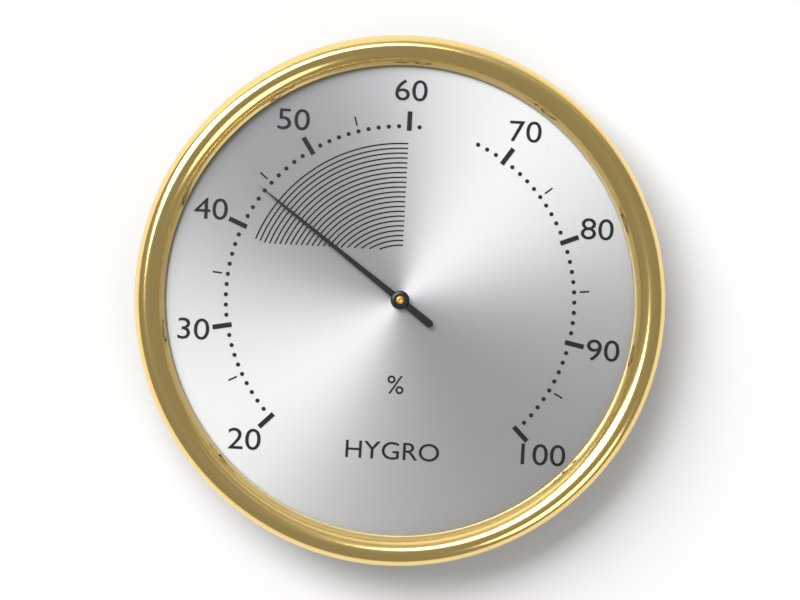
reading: 44 %
